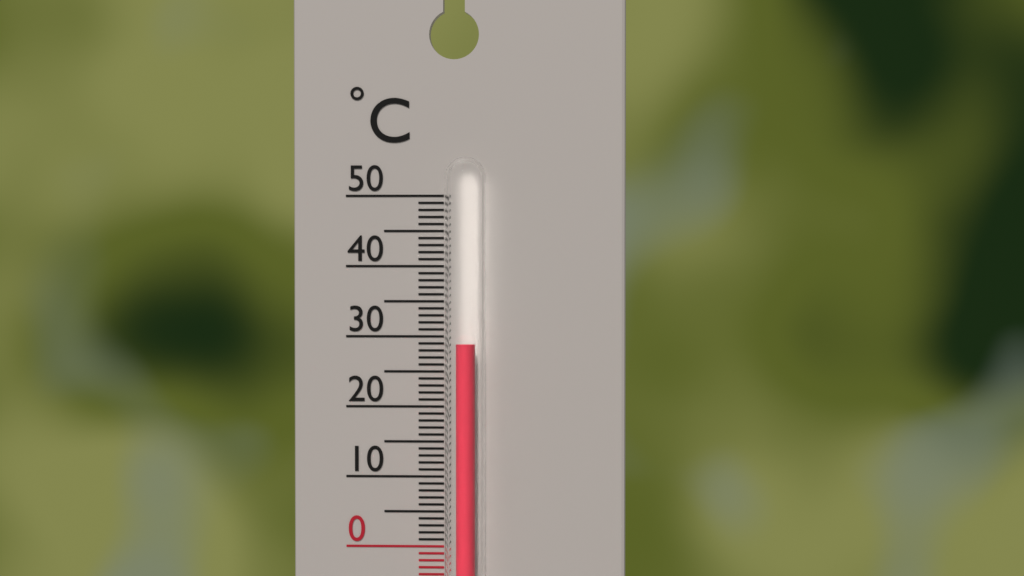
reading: 29 °C
